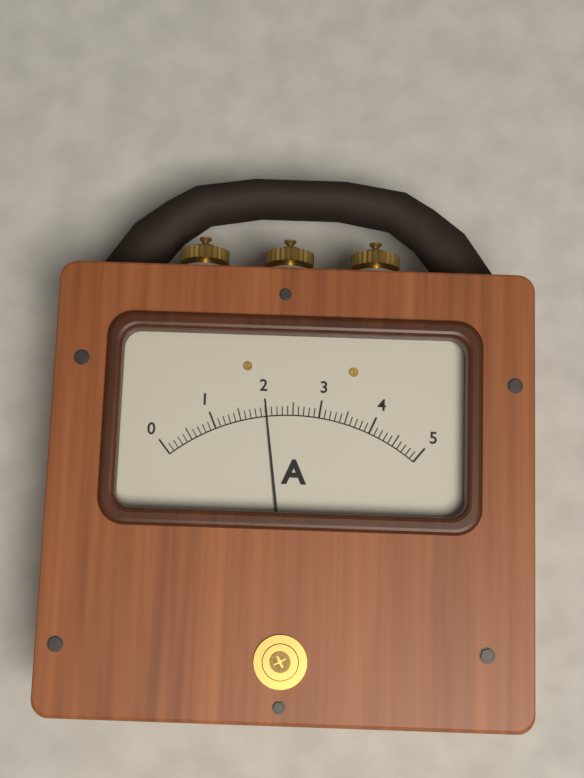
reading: 2.0 A
